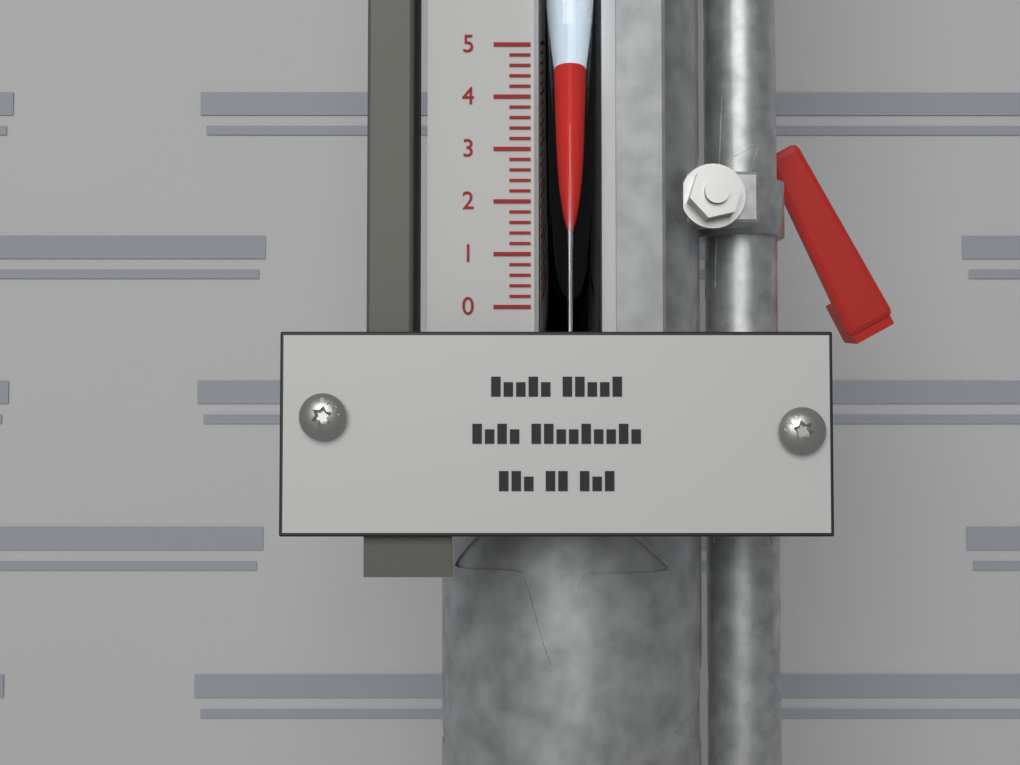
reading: 4.6 (no unit)
